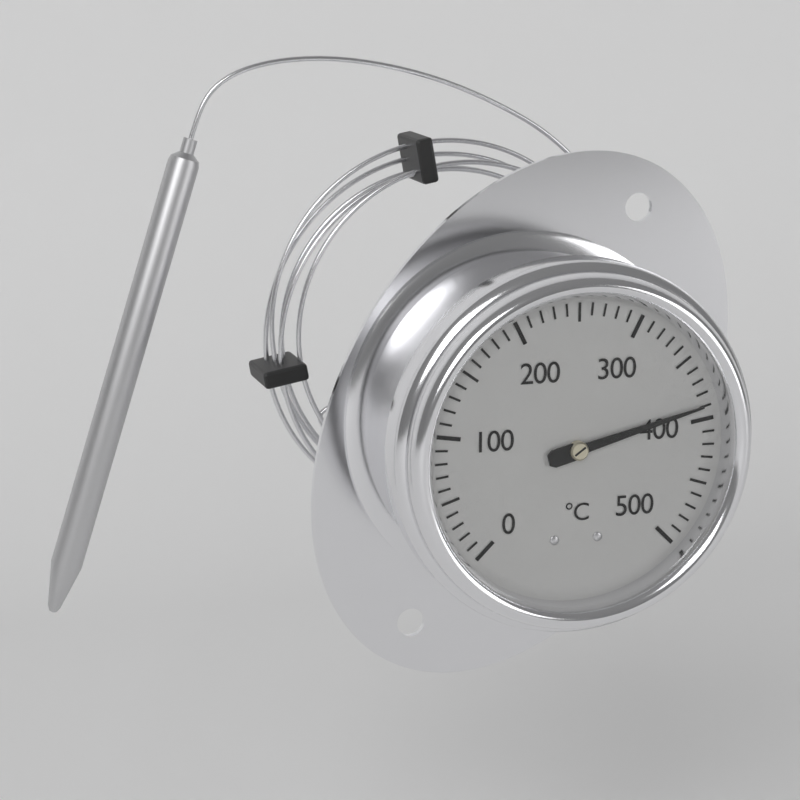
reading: 390 °C
